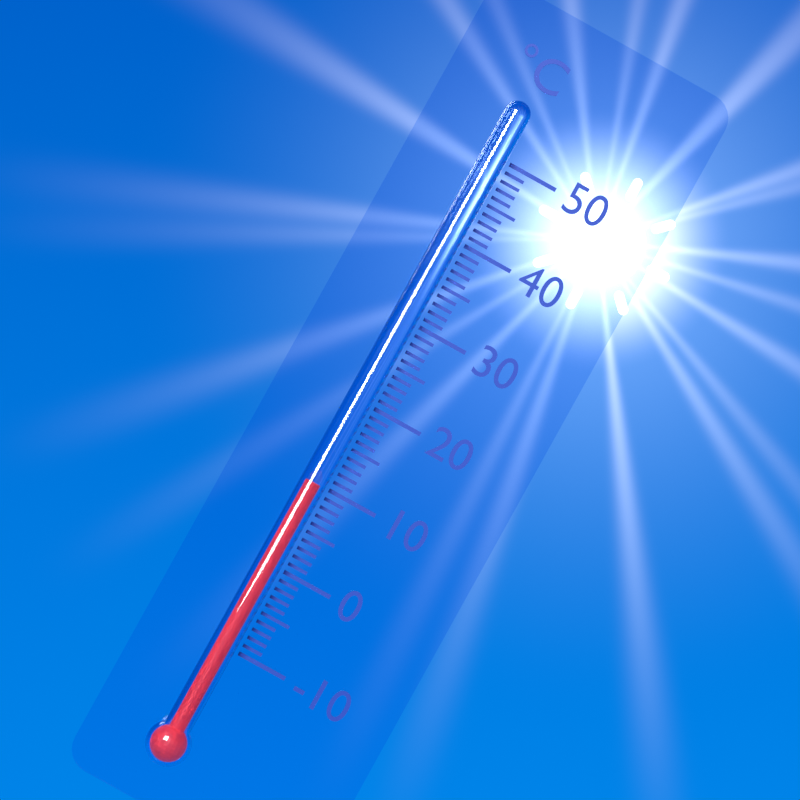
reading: 10 °C
